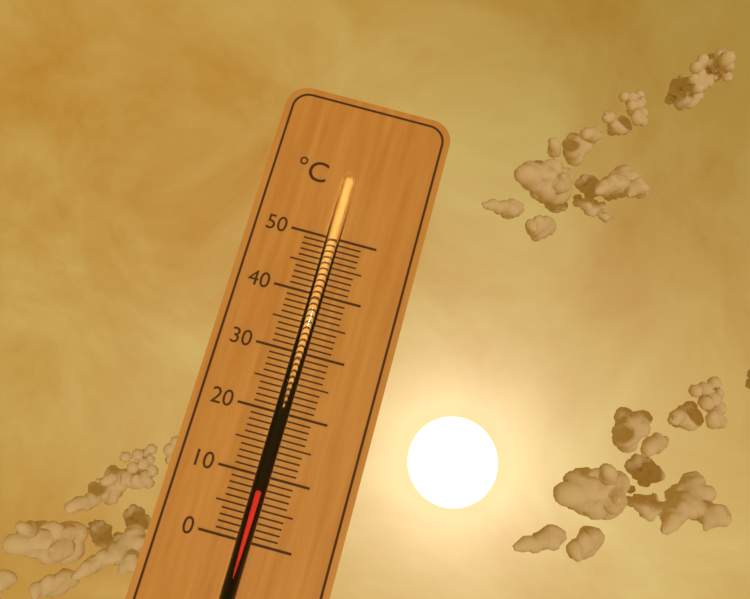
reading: 8 °C
